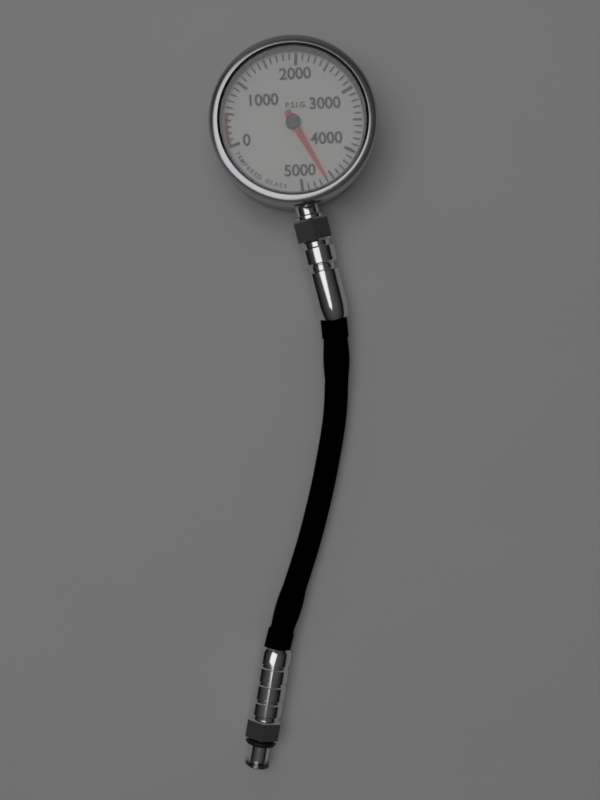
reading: 4600 psig
